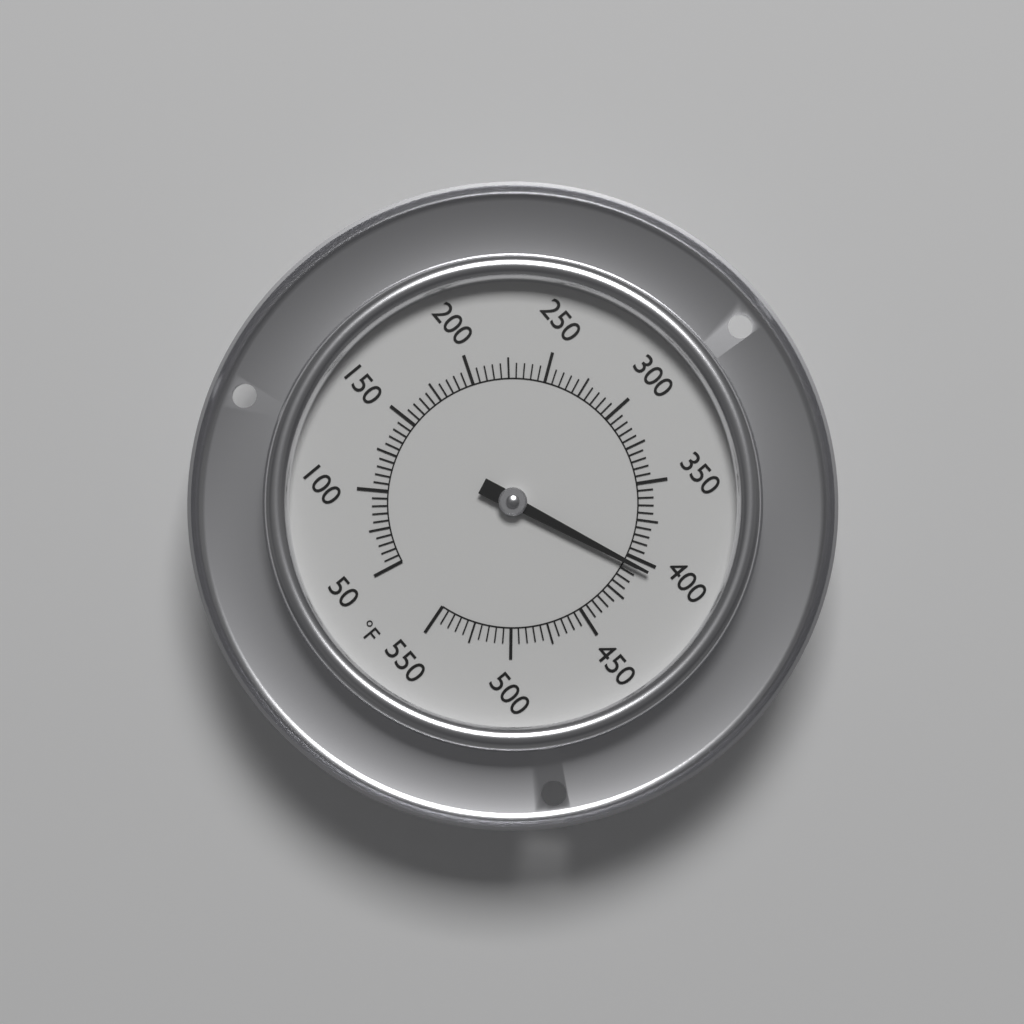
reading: 405 °F
